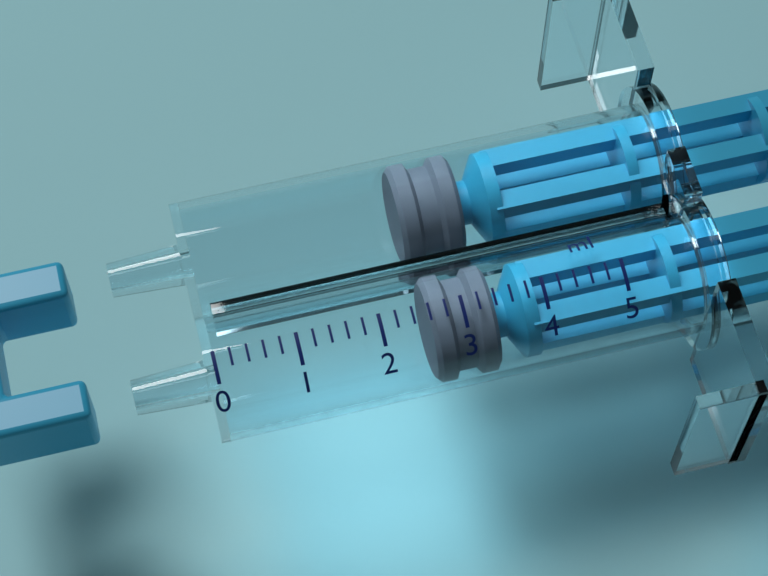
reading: 2.6 ml
